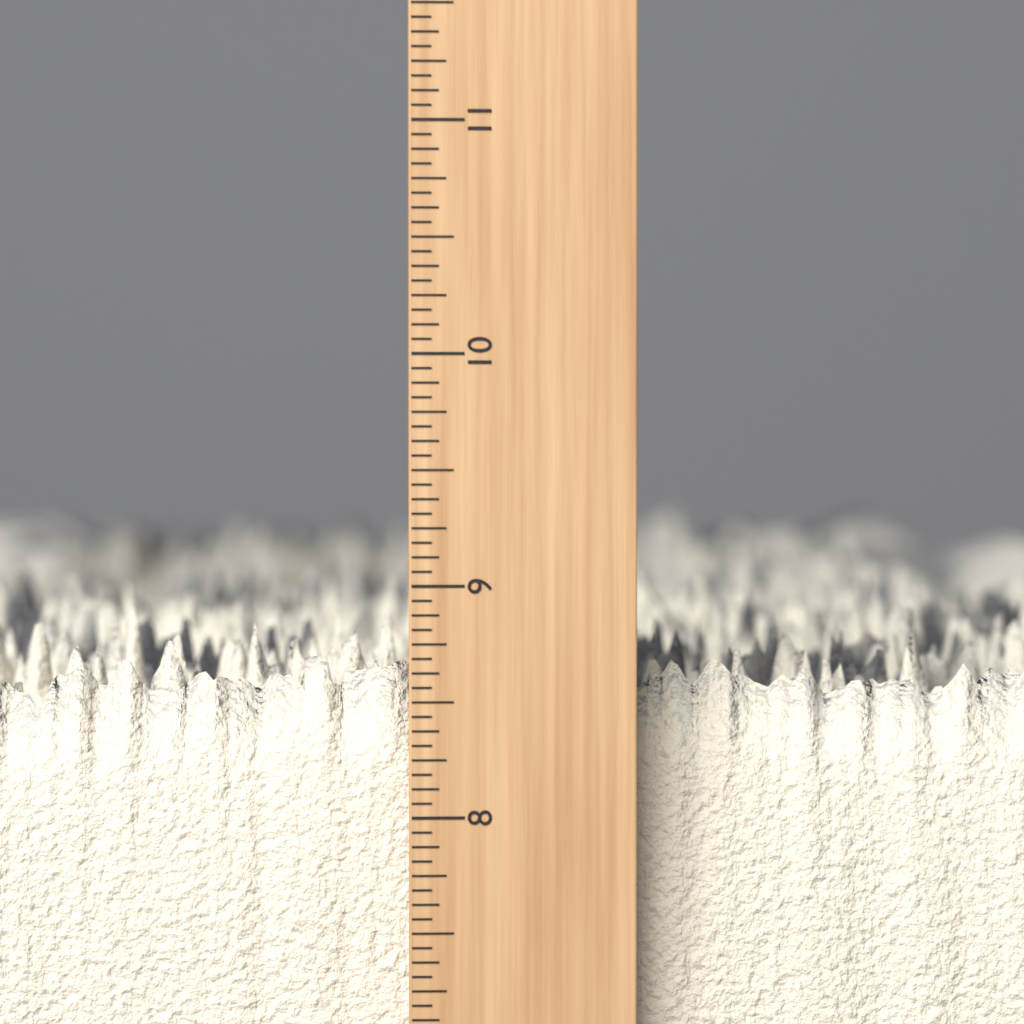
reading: 8.8125 inch
